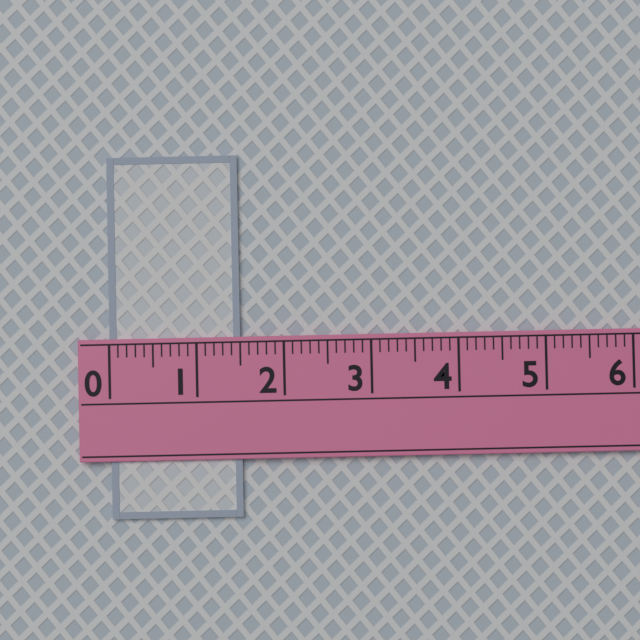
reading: 1.5 (no unit)
